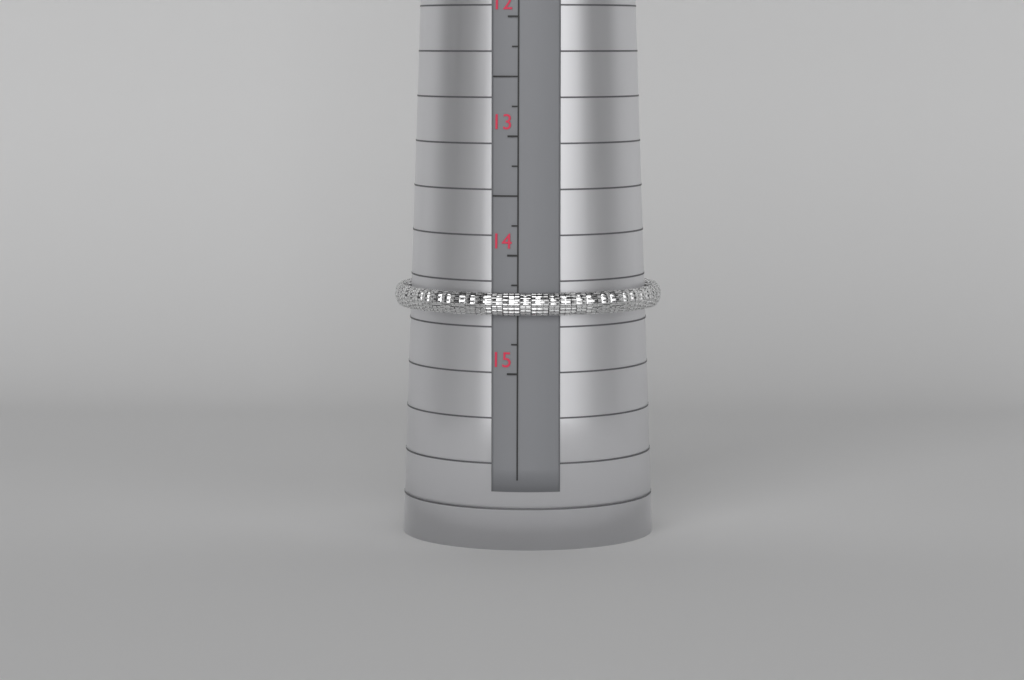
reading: 14.50 (no unit)
